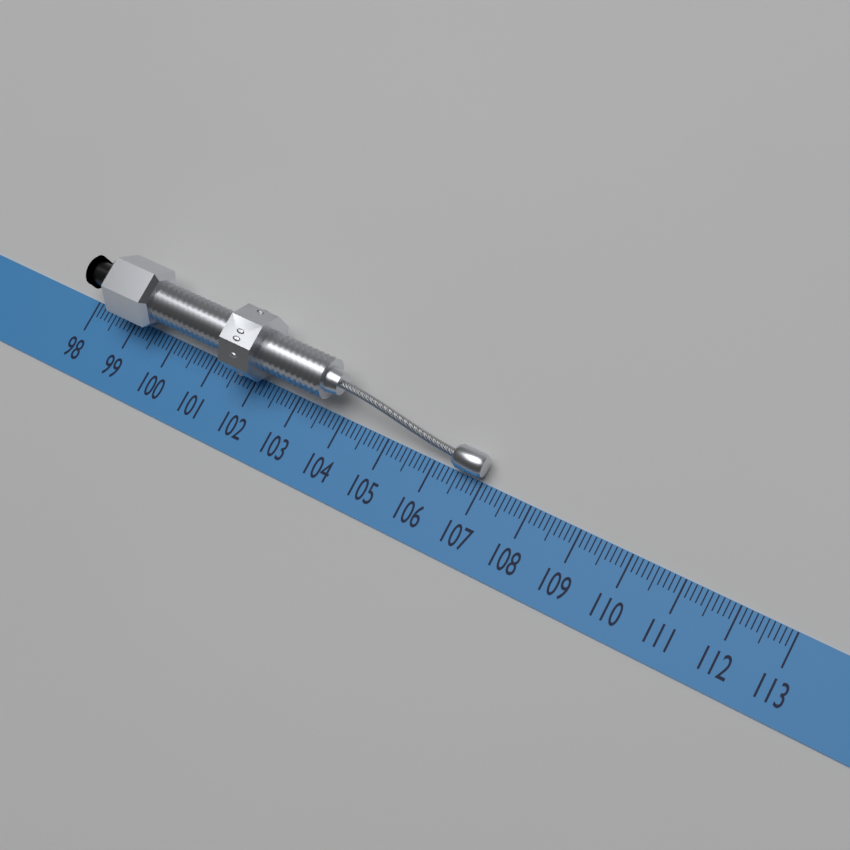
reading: 107.0 (no unit)
